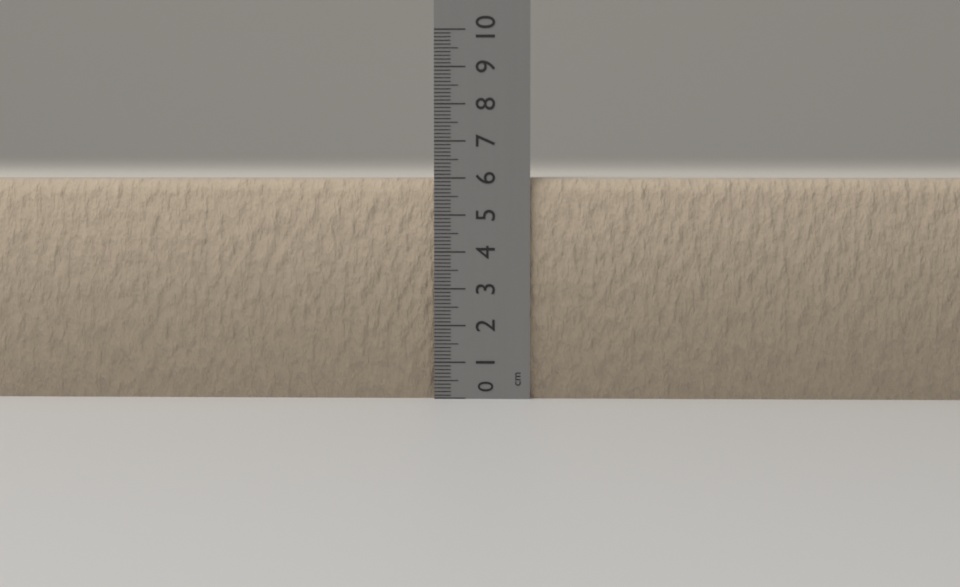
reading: 6.0 cm
